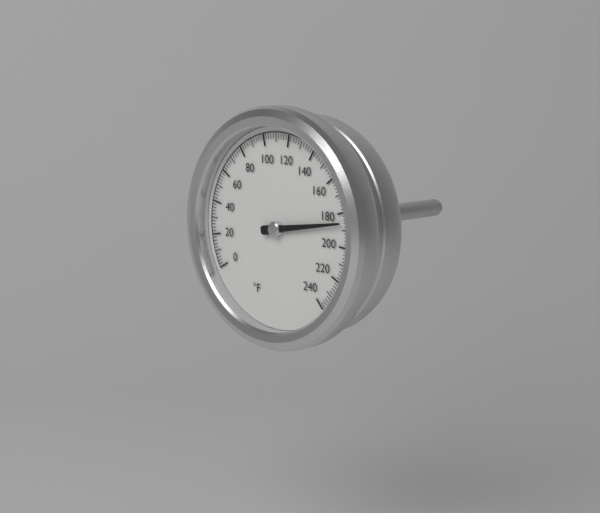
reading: 186 °F
